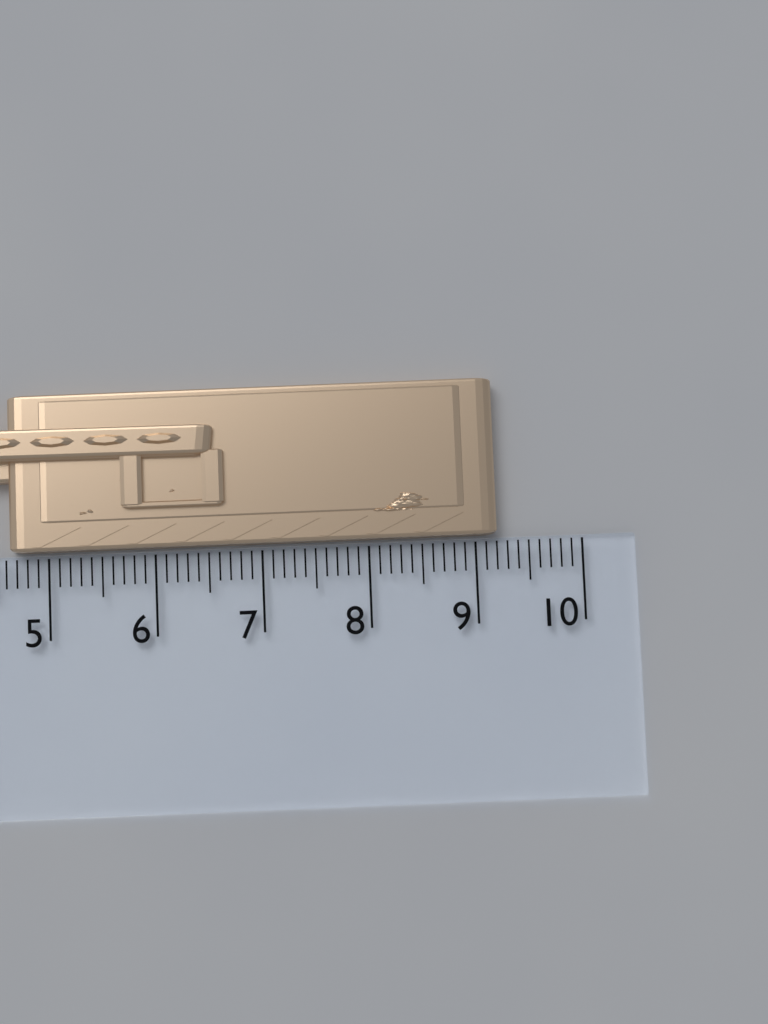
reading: 9.2 cm
